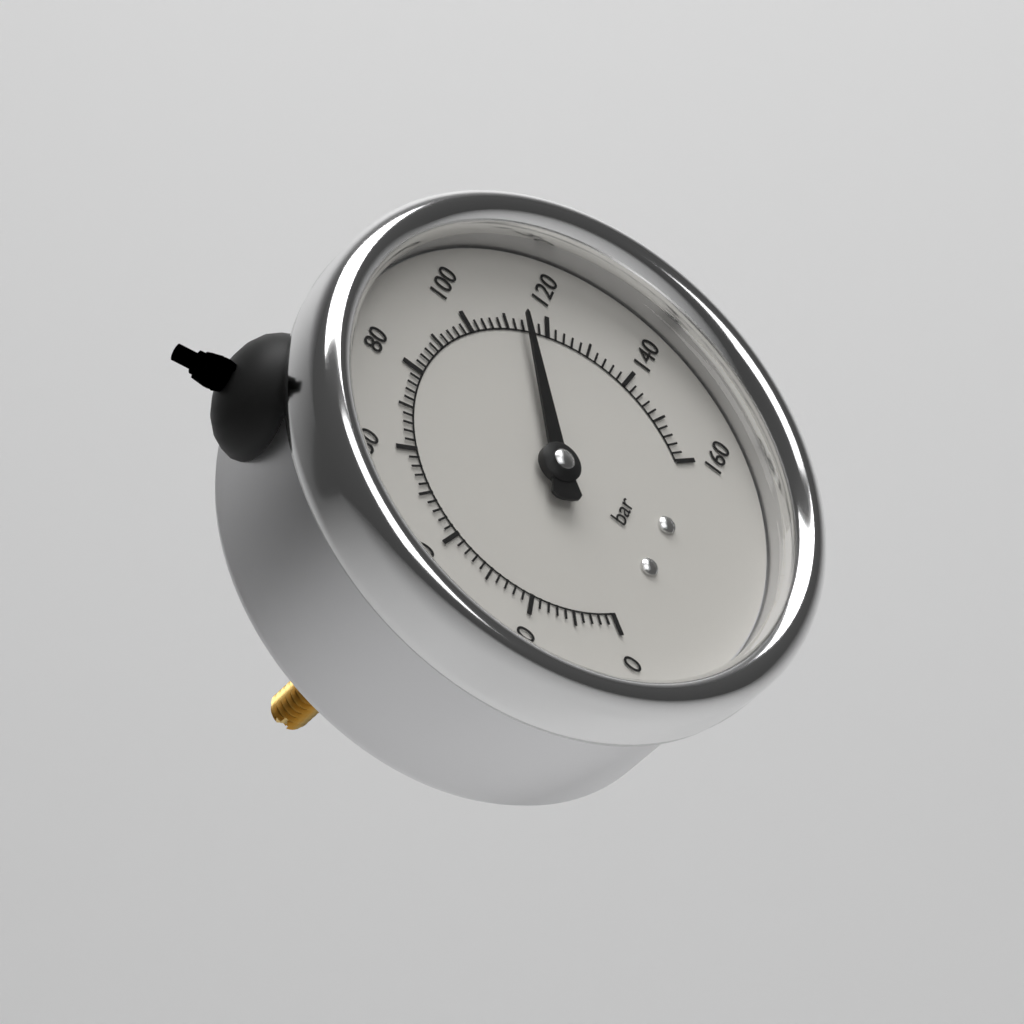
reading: 114 bar
